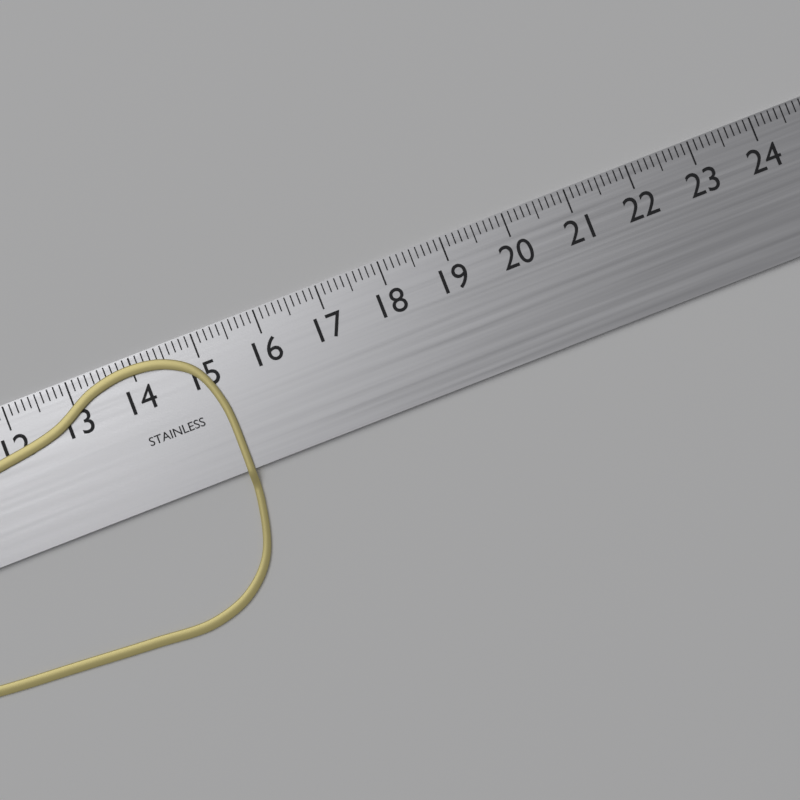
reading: 15.2 cm
